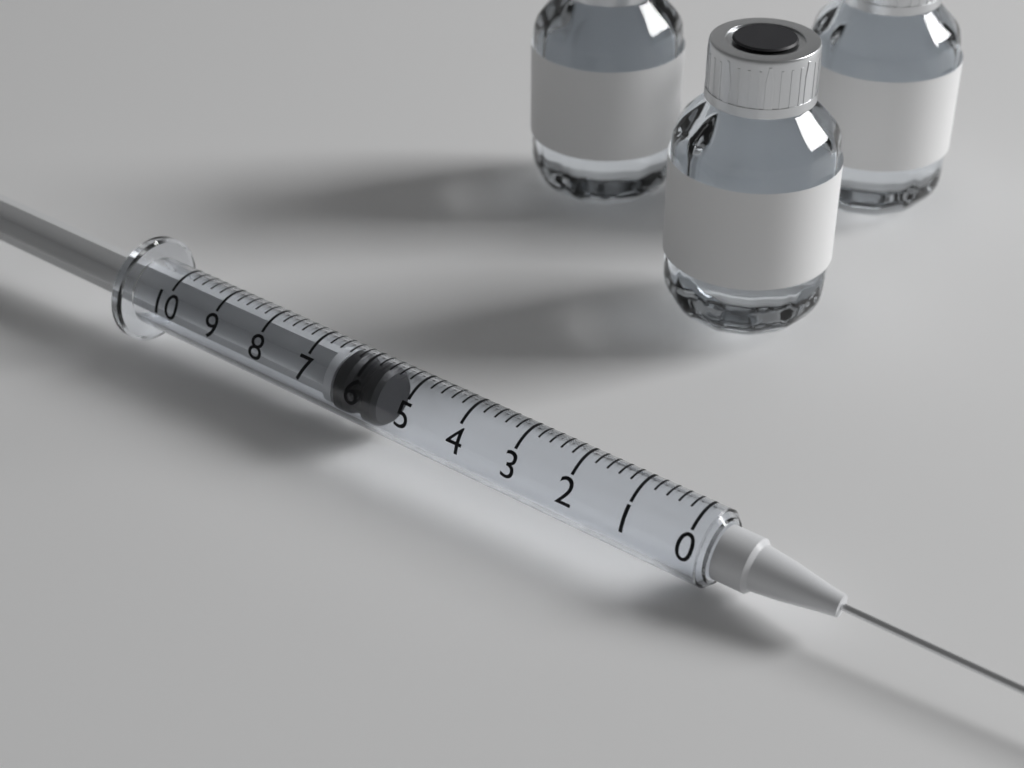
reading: 5.6 (no unit)
